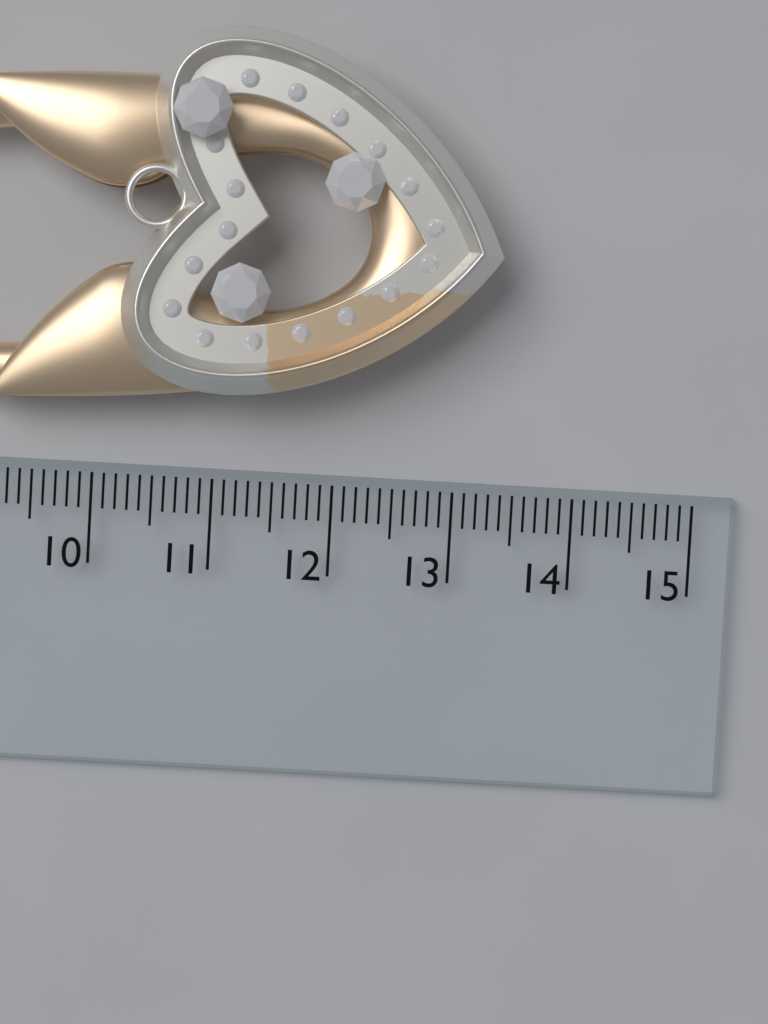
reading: 13.3 cm
